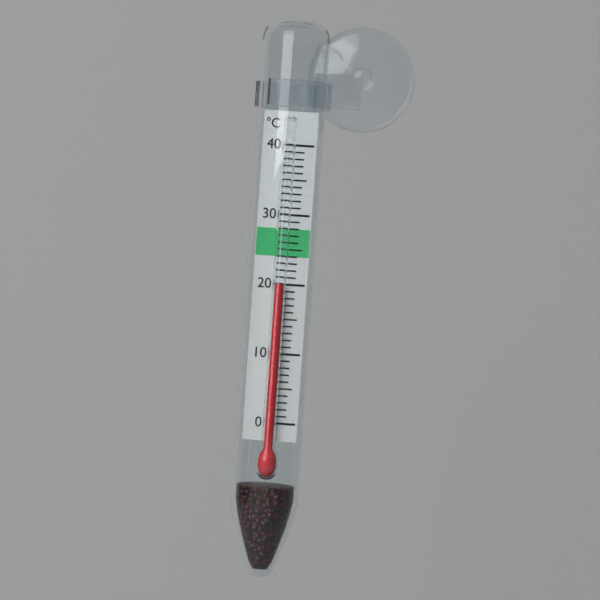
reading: 20 °C
